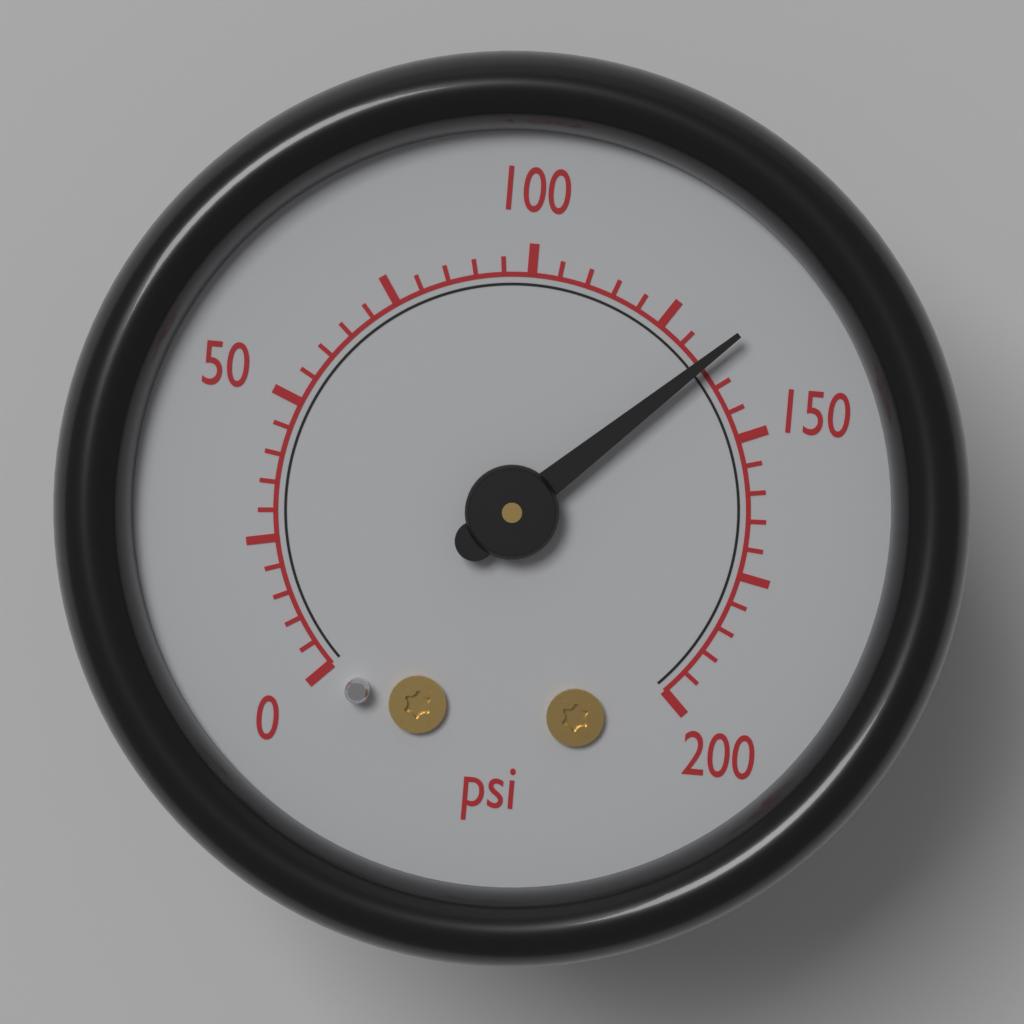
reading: 135 psi
